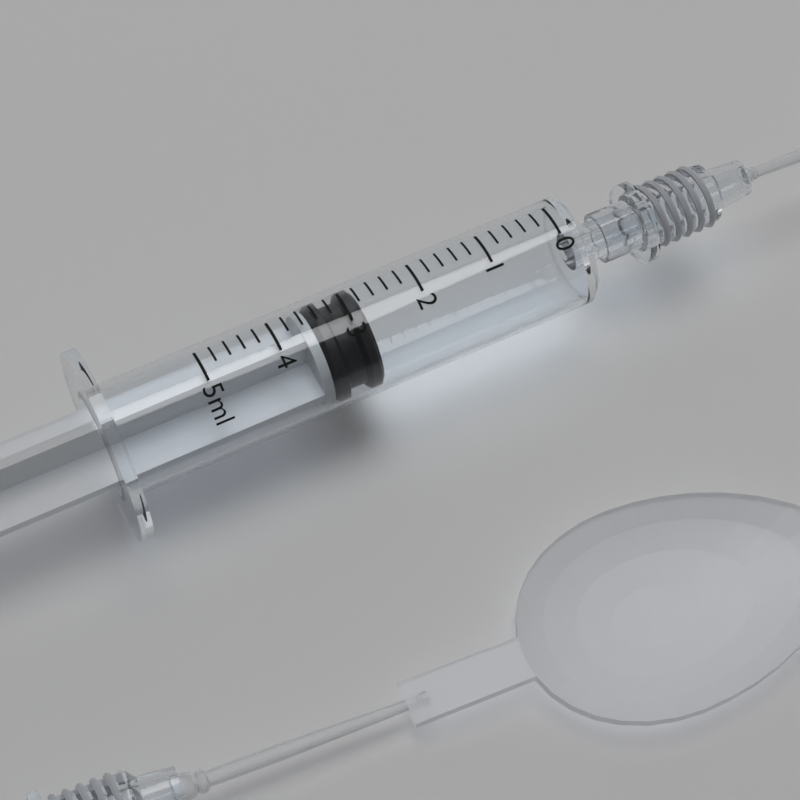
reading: 2.8 ml
